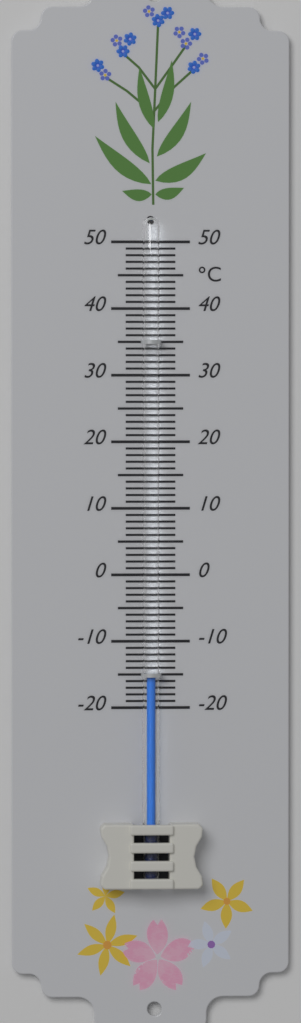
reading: -15 °C
